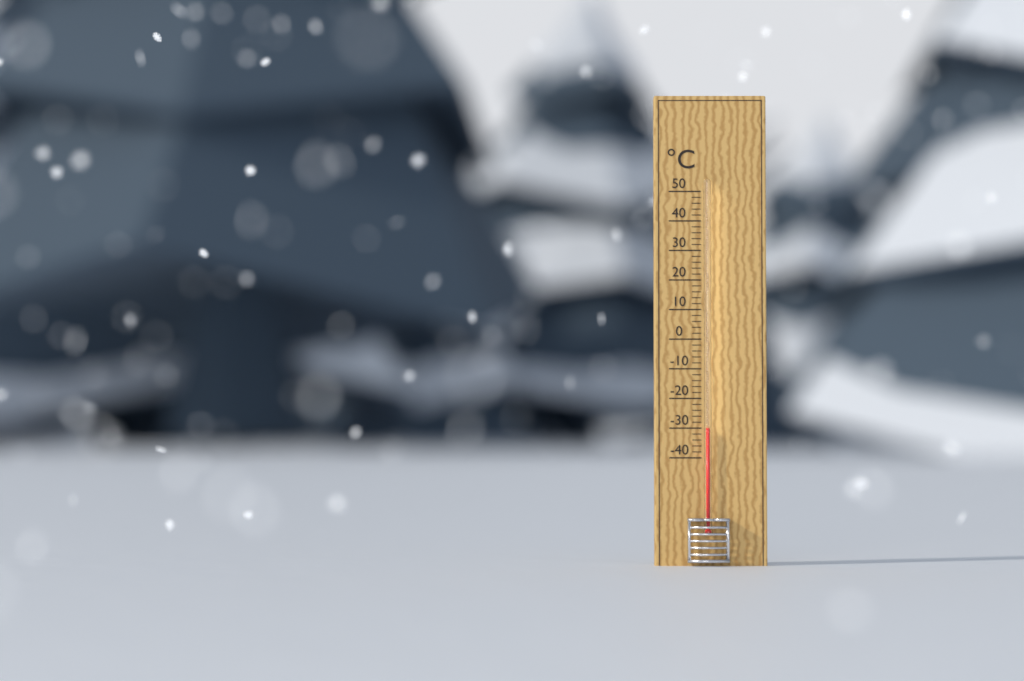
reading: -30 °C
